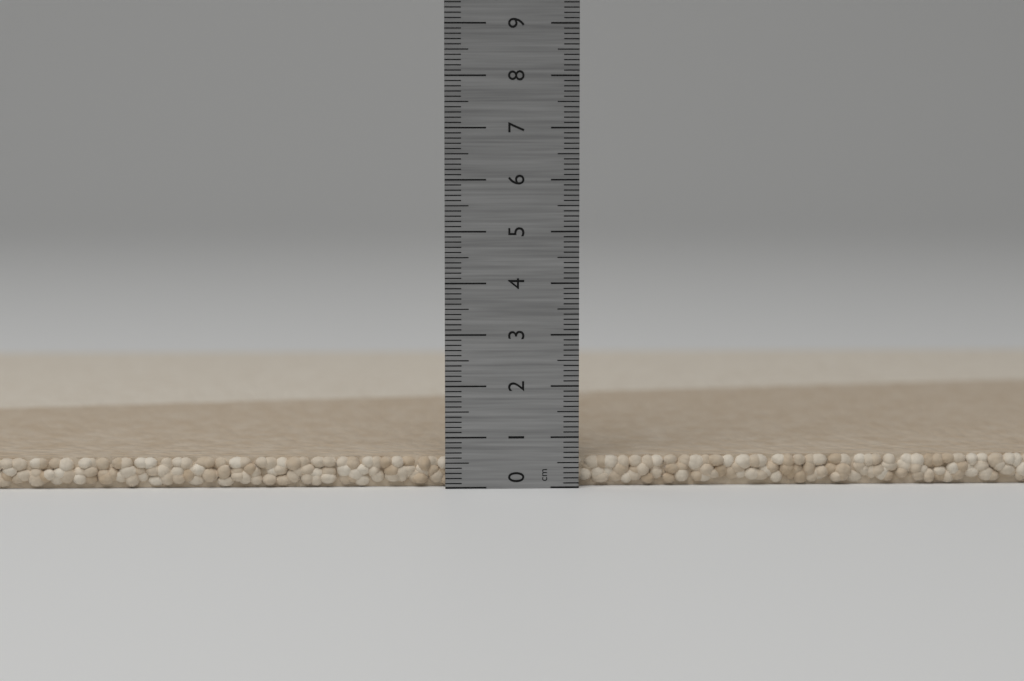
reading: 0.6 cm
